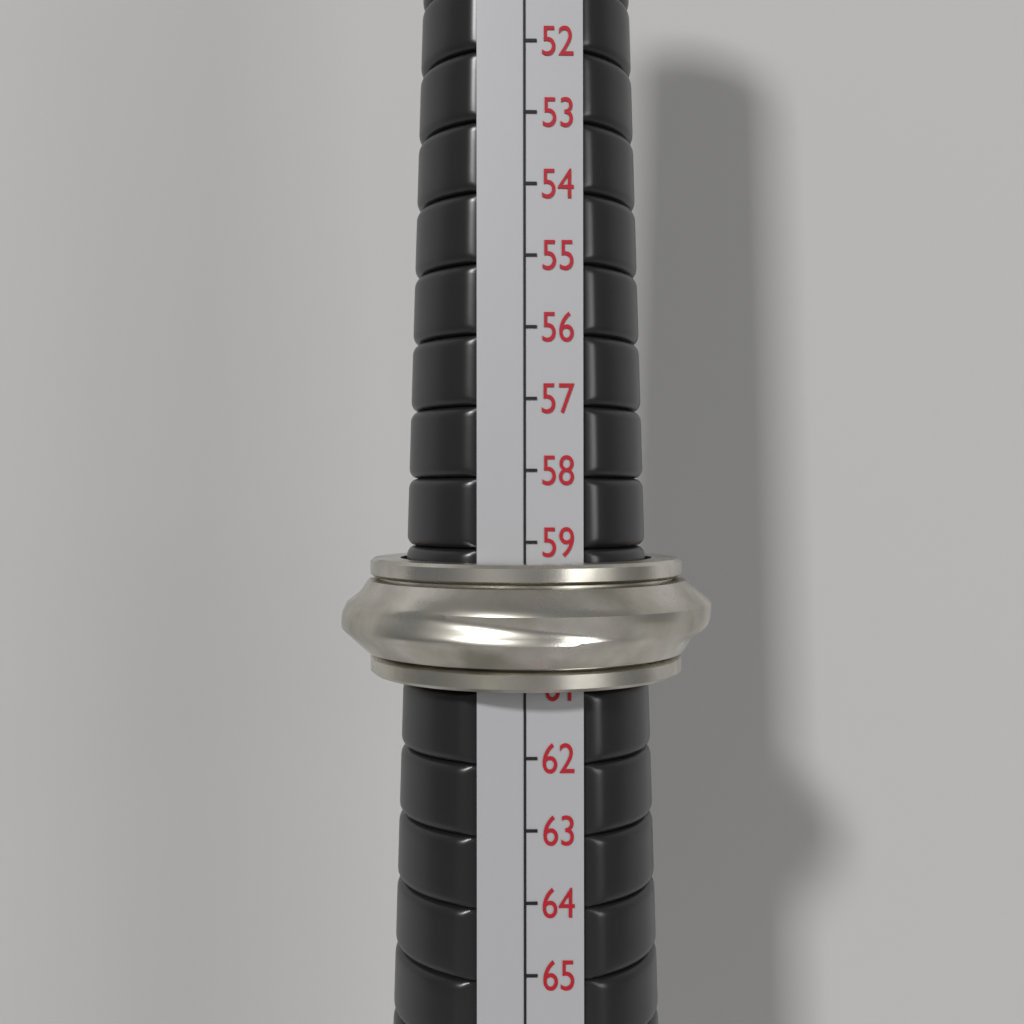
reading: 61 (no unit)
